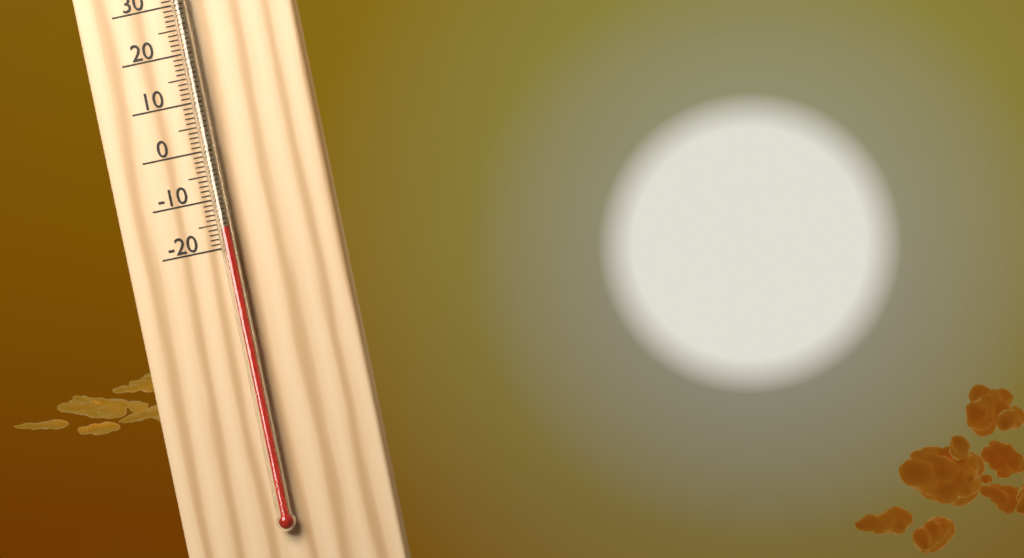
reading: -16 °C
